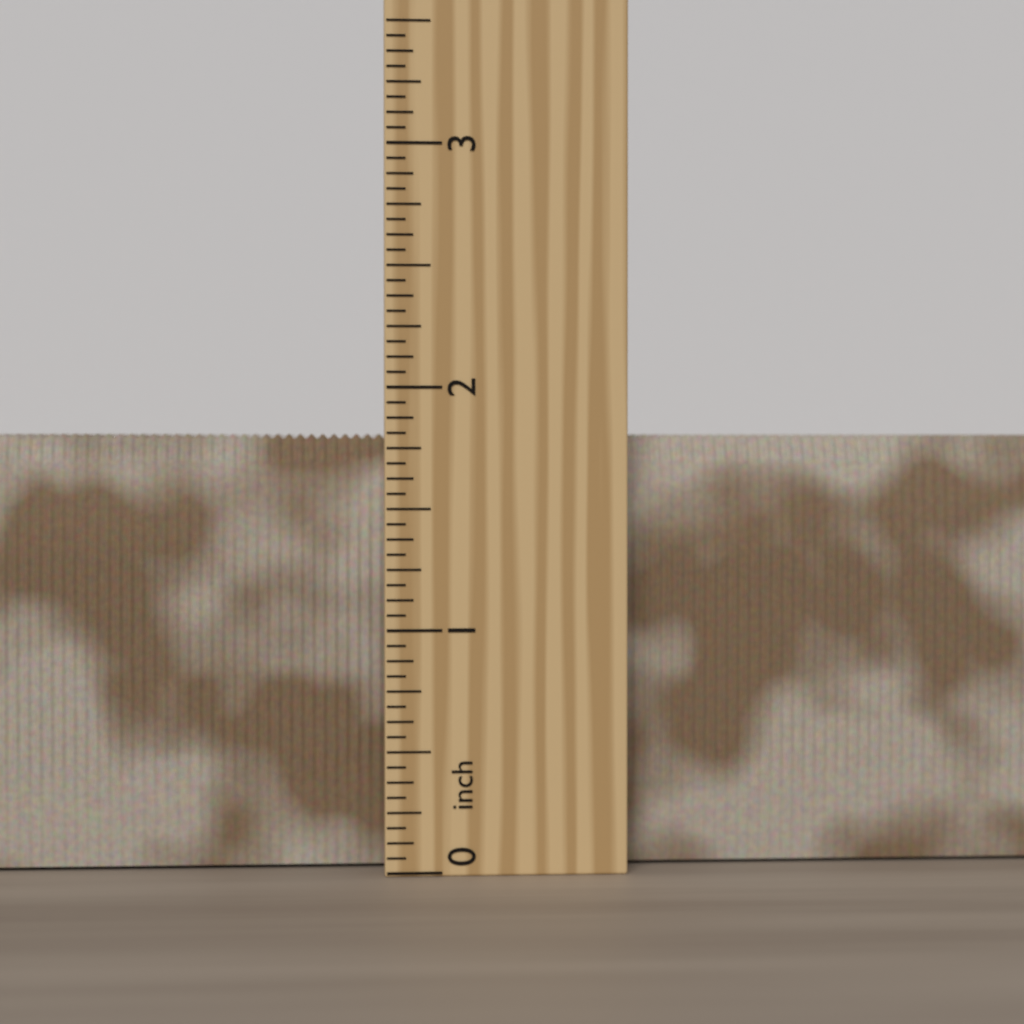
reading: 1.8125 inch
